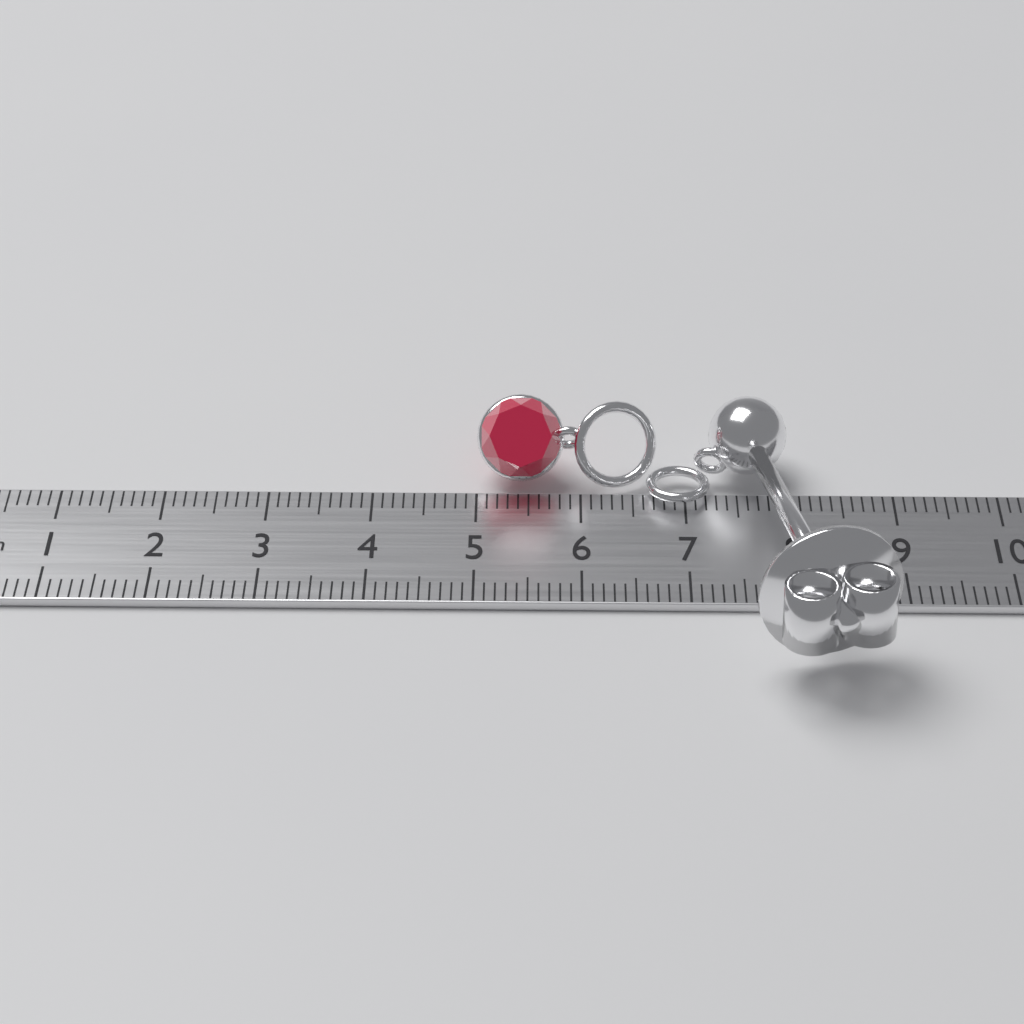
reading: 8.8 cm
